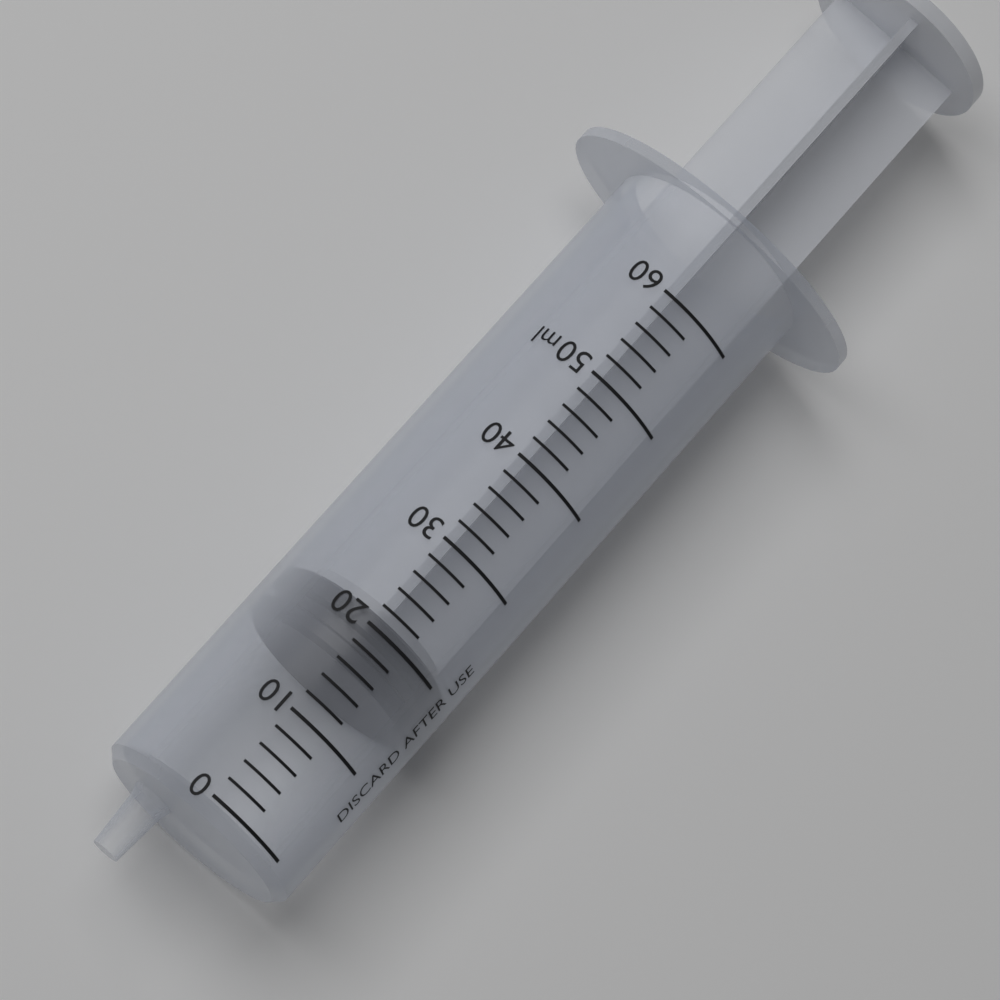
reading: 16 ml
